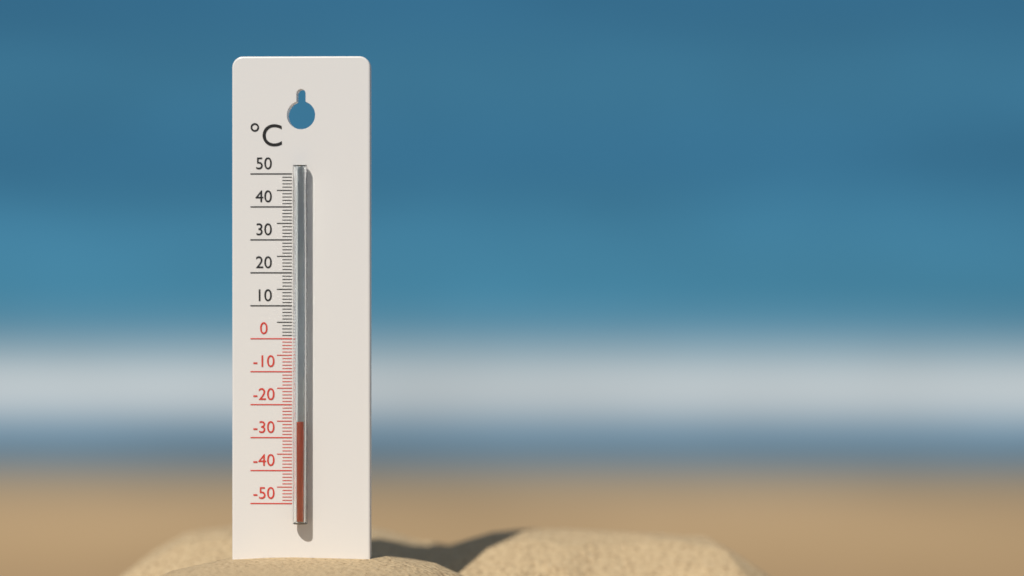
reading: -25 °C
